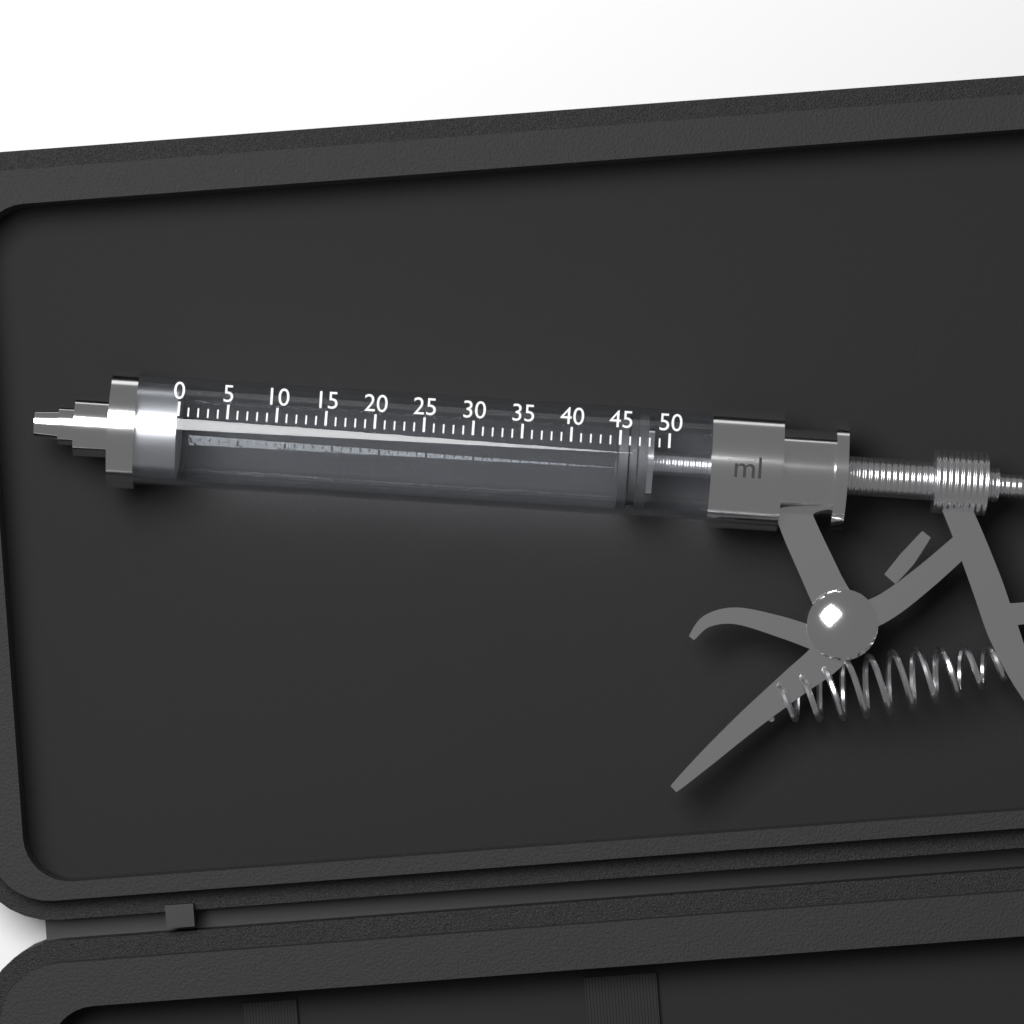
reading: 45 ml
